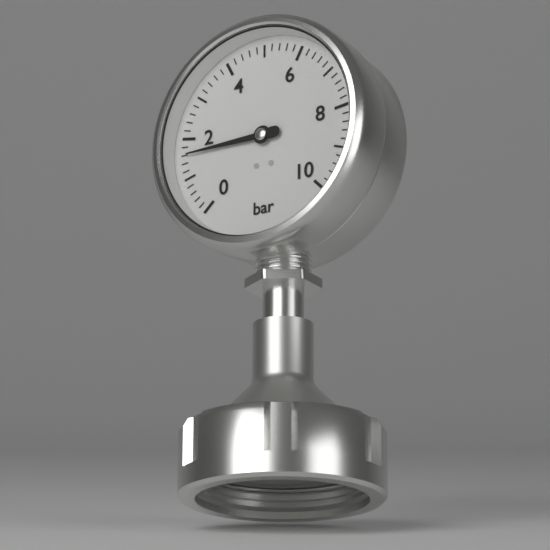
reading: 1.6 bar
